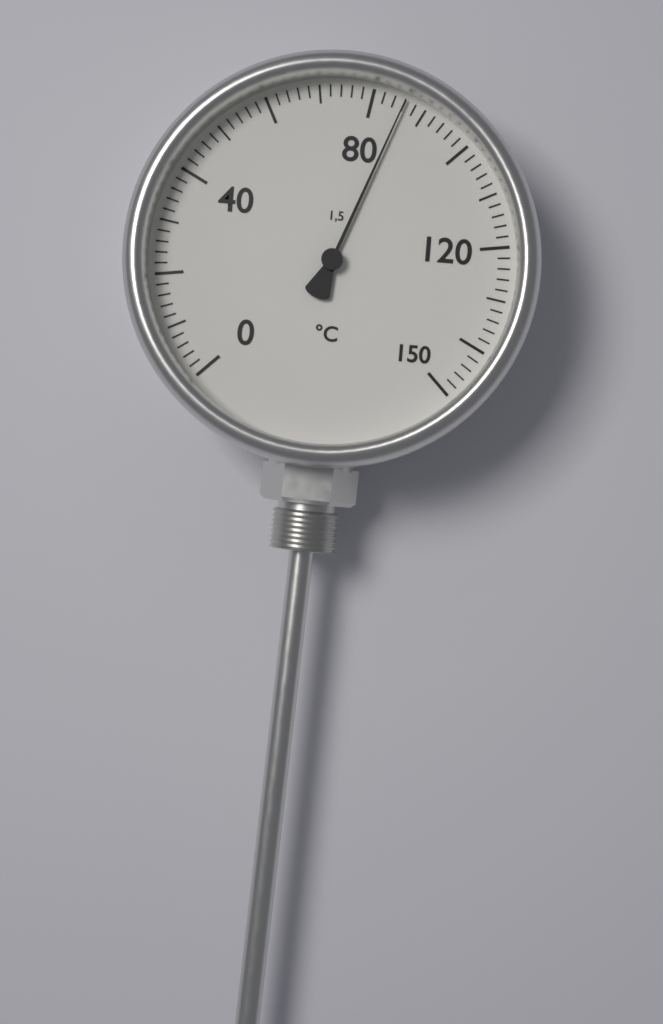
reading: 86 °C
